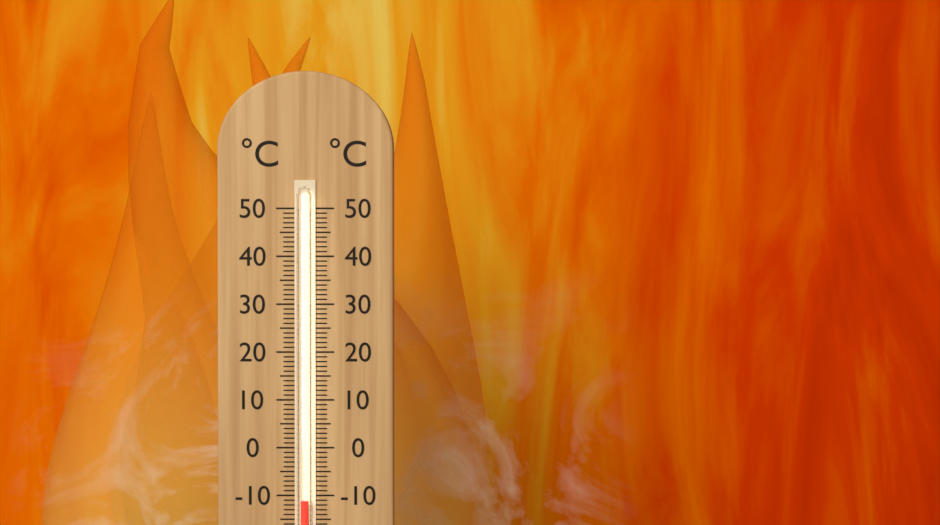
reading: -11 °C
